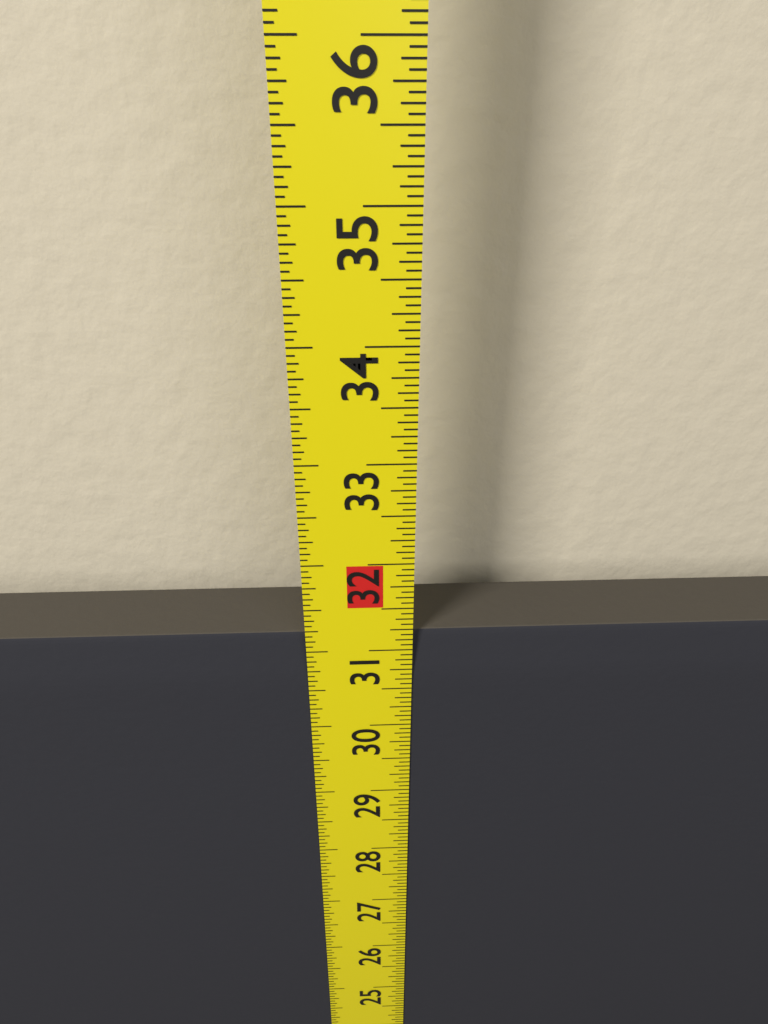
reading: 31.1875 in
